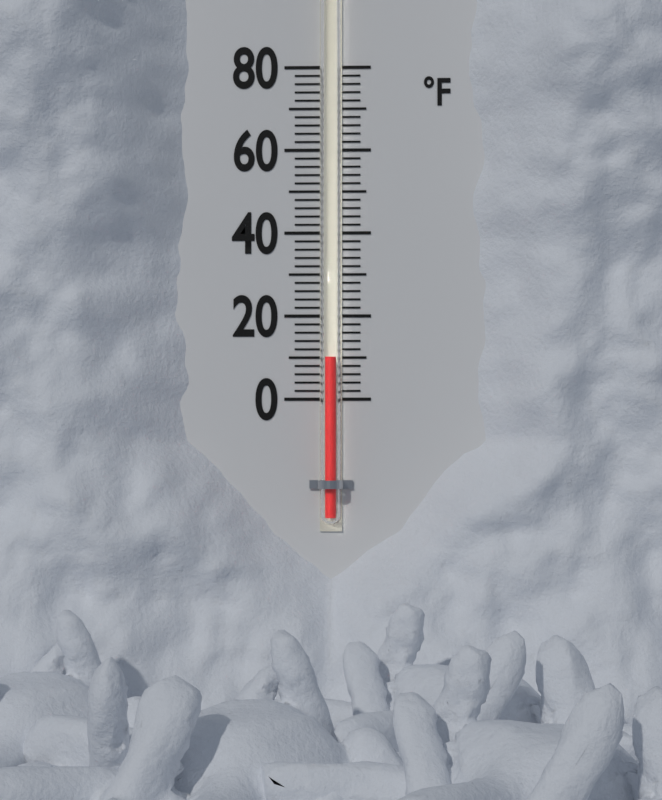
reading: 10 °F
